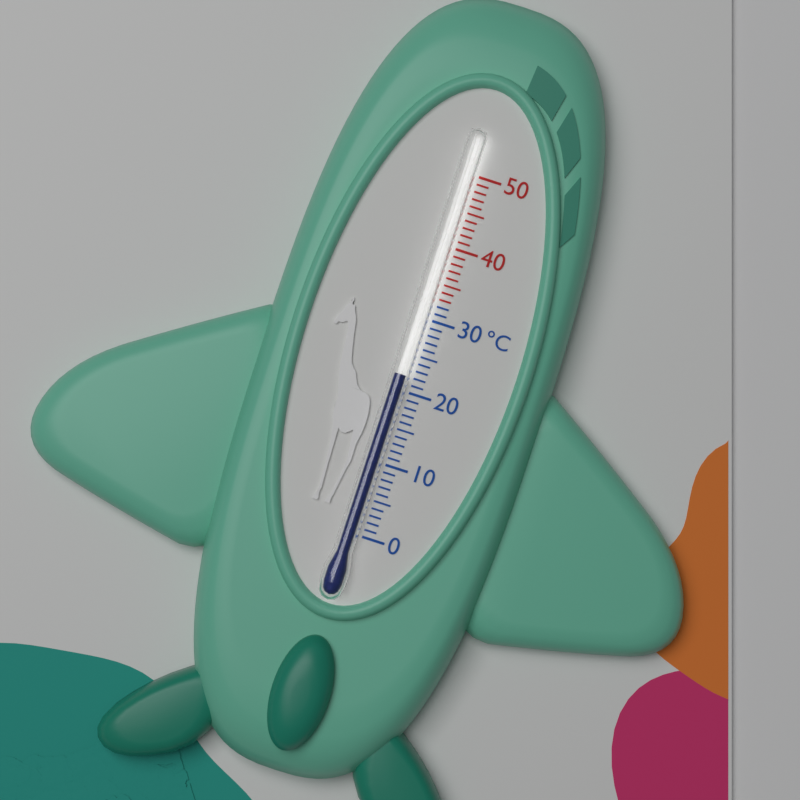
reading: 22 °C
